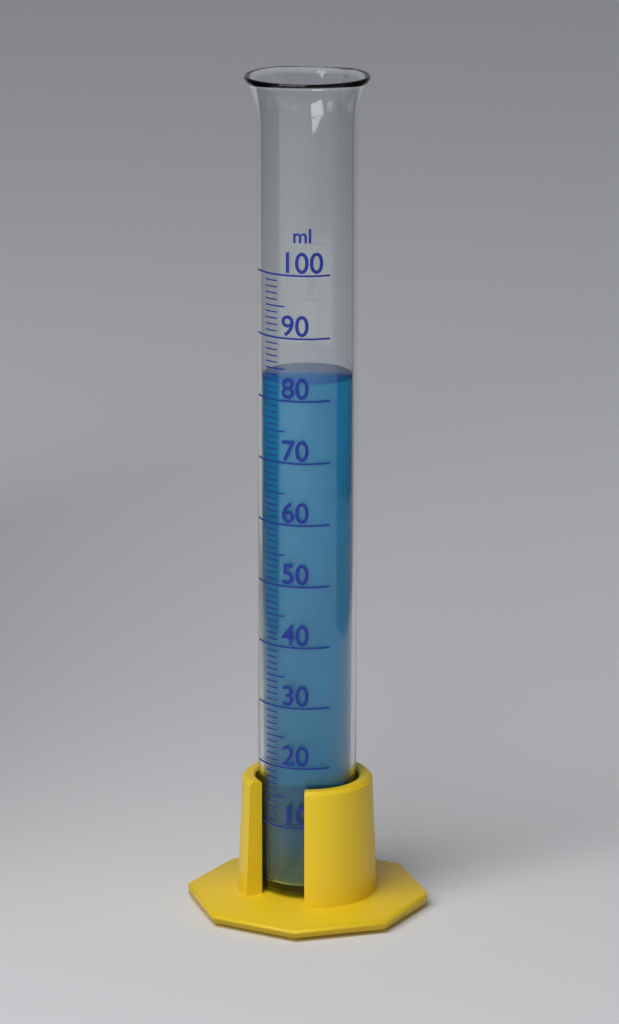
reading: 83 ml
